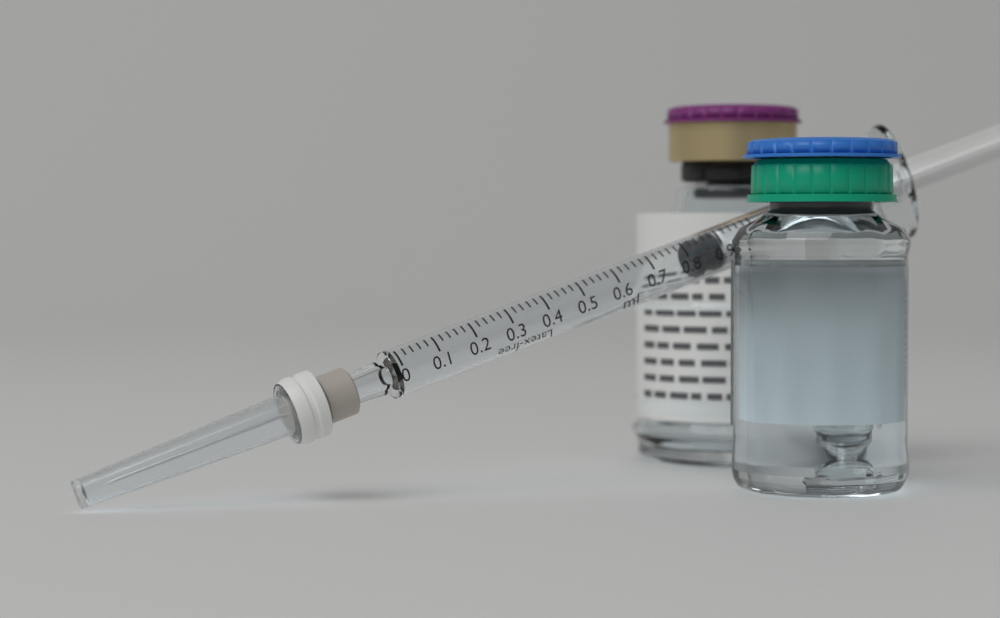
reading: 0.82 ml
